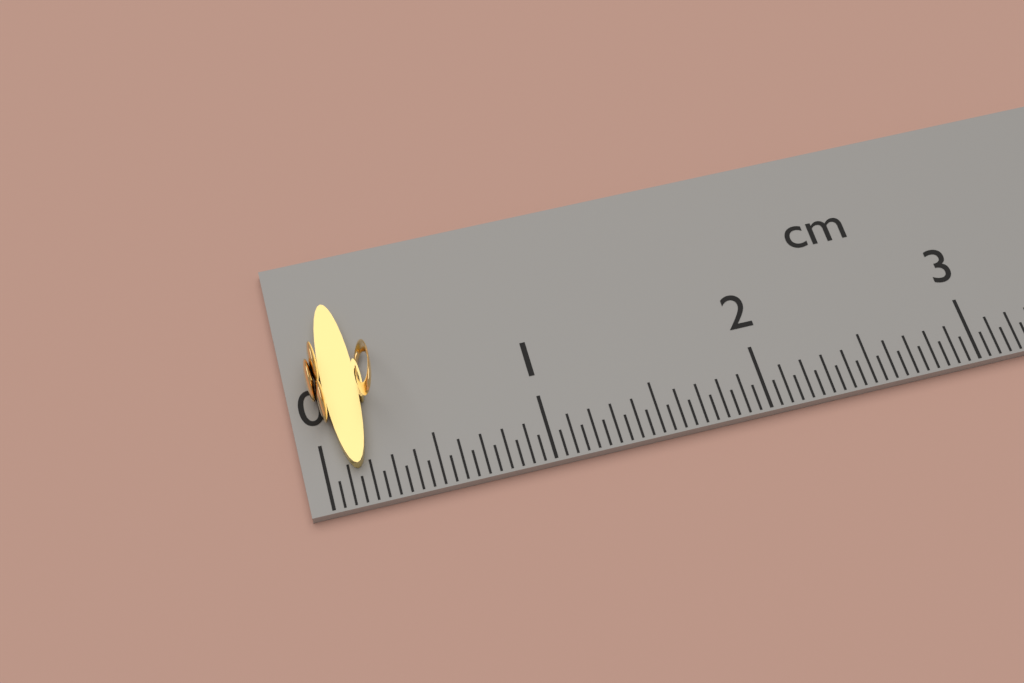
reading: 0.30 cm
